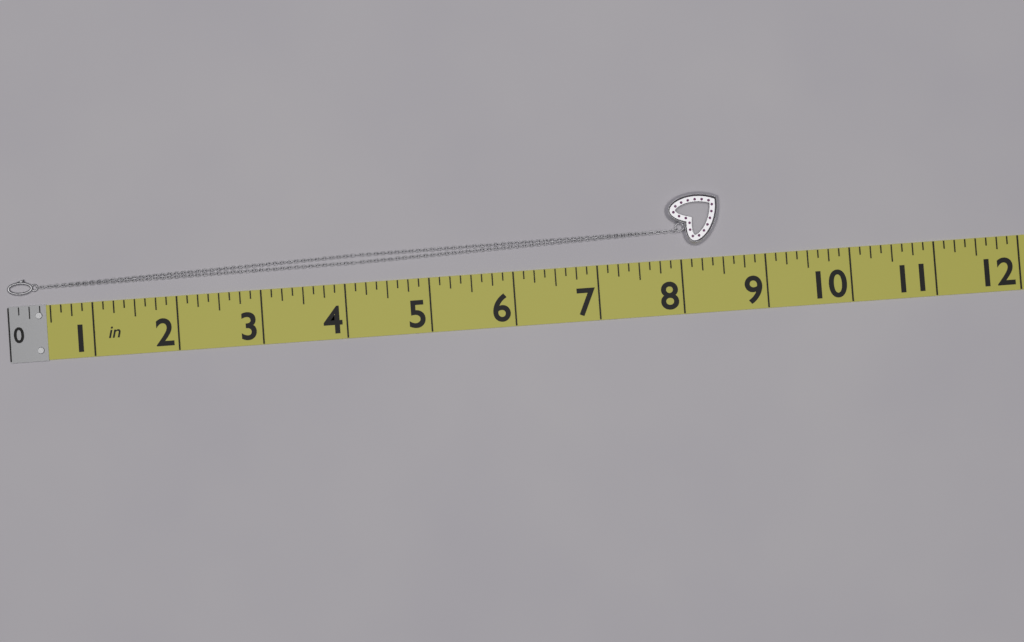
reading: 8.500 in
